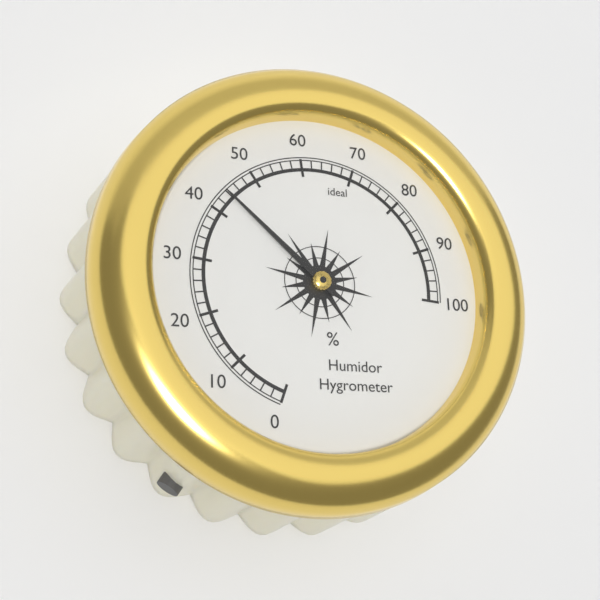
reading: 44 %
